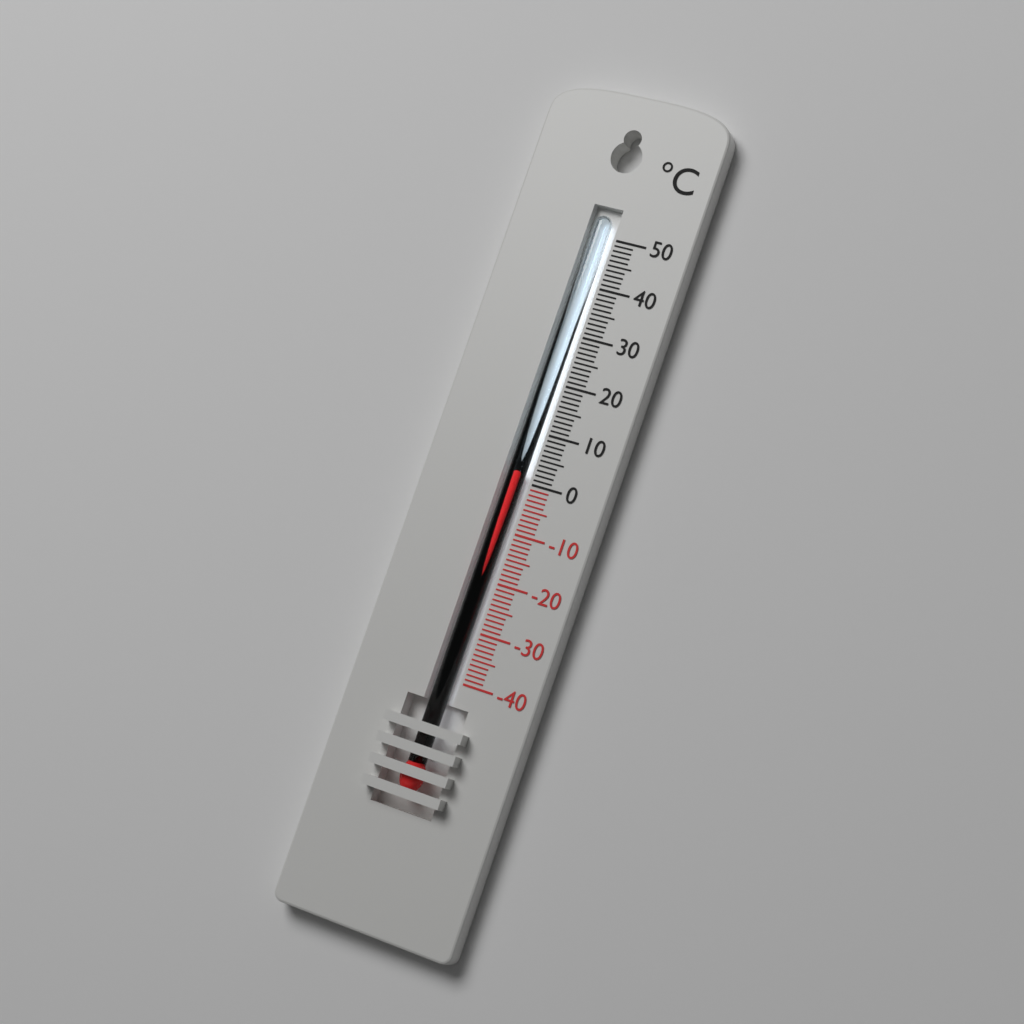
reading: 2 °C
